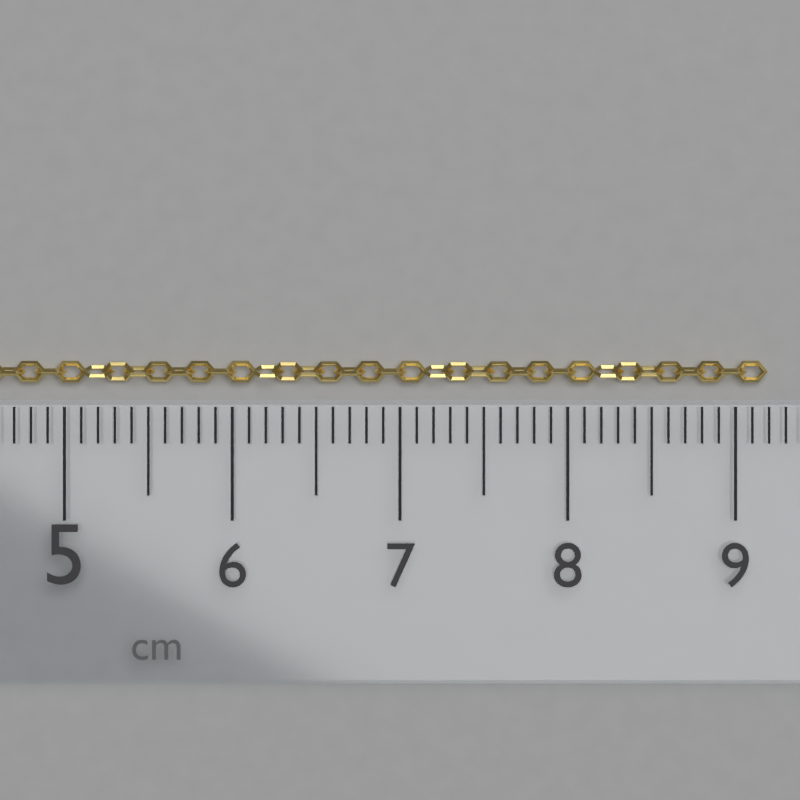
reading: 9.2 cm
